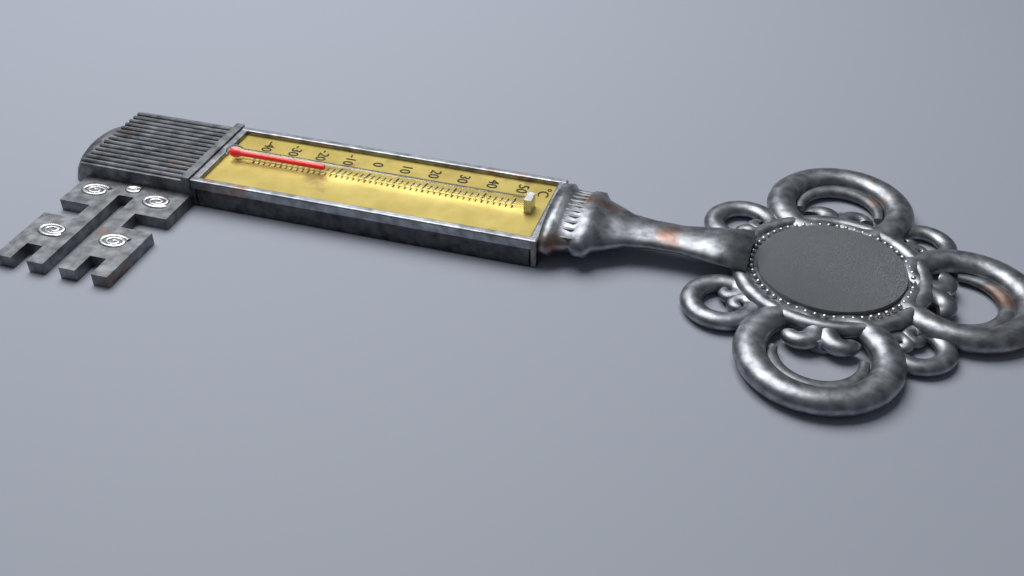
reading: -14 °C
